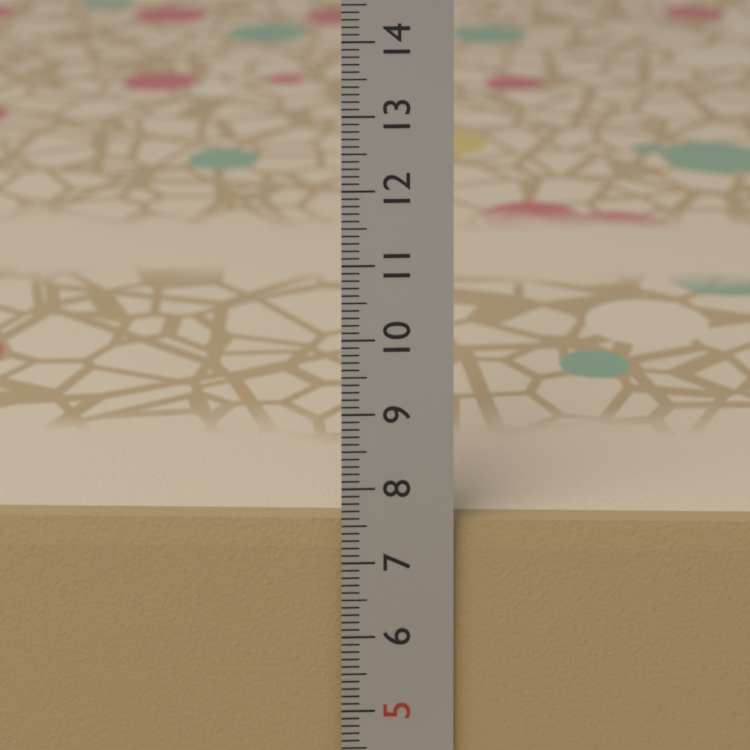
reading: 7.5 cm
